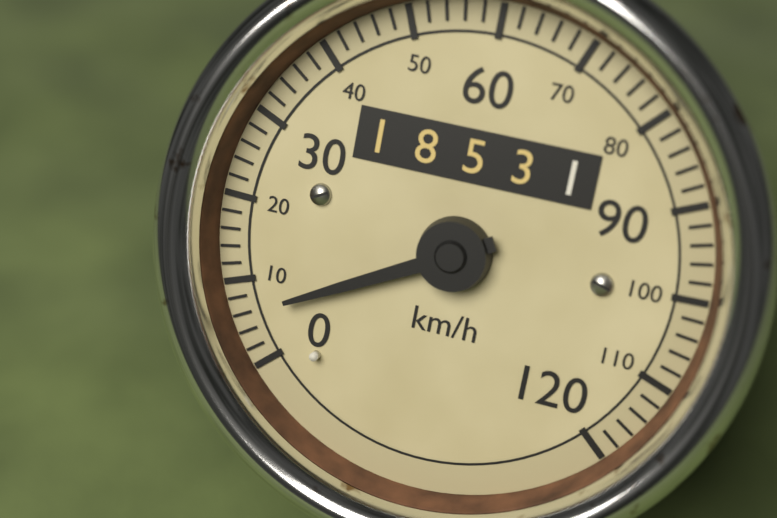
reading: 6 km/h
